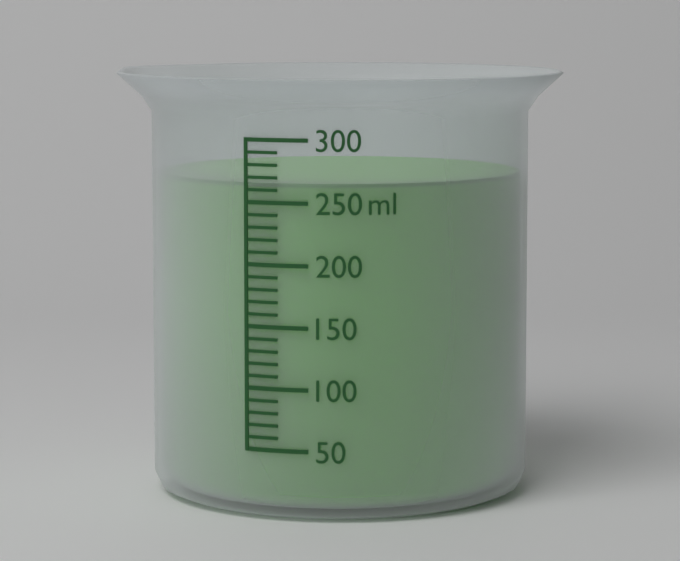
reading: 265 ml
